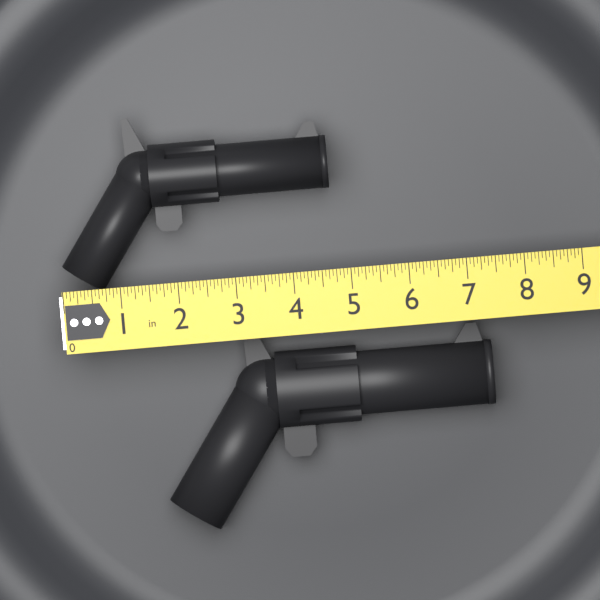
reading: 4.7500 in
